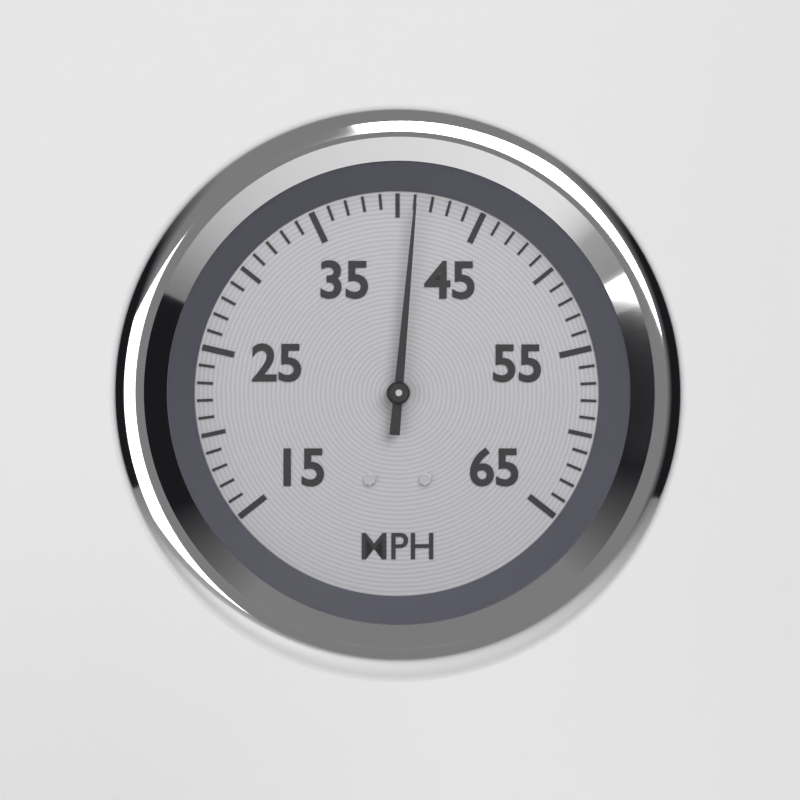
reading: 41 MPH
